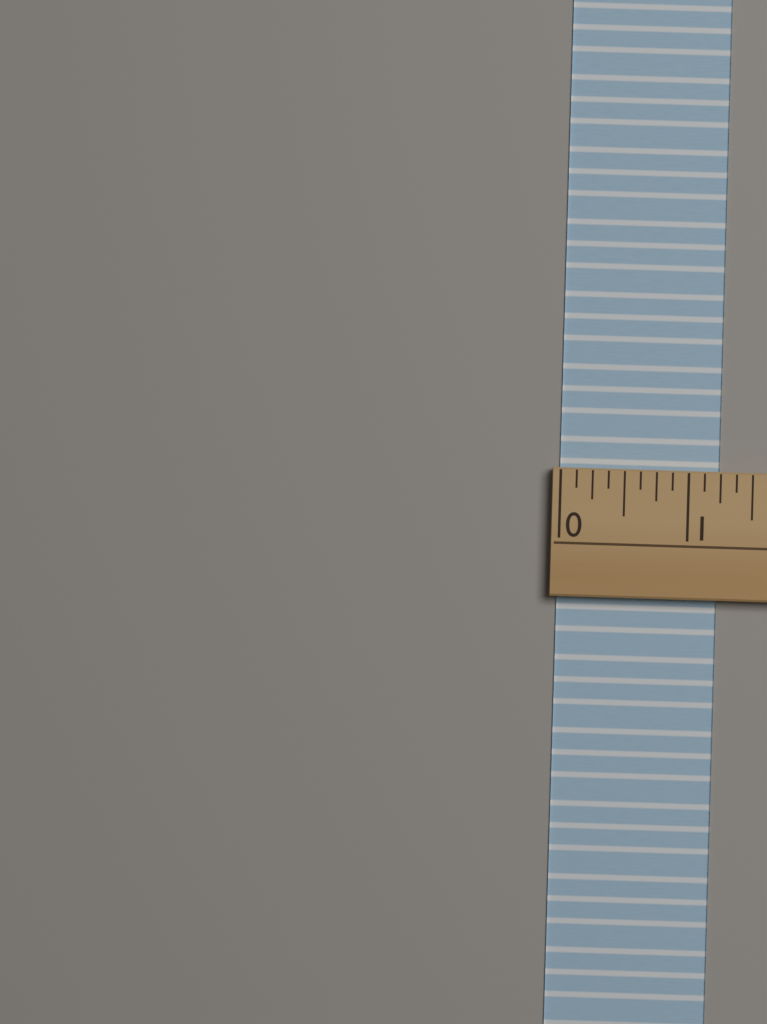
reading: 1.250 (no unit)
